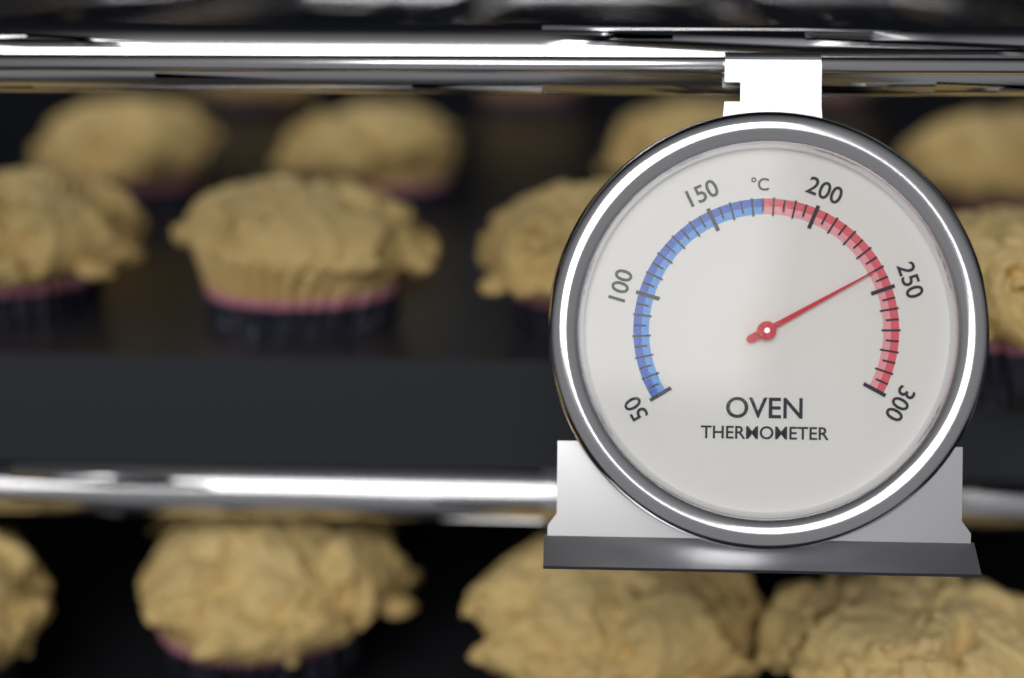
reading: 240 °C
